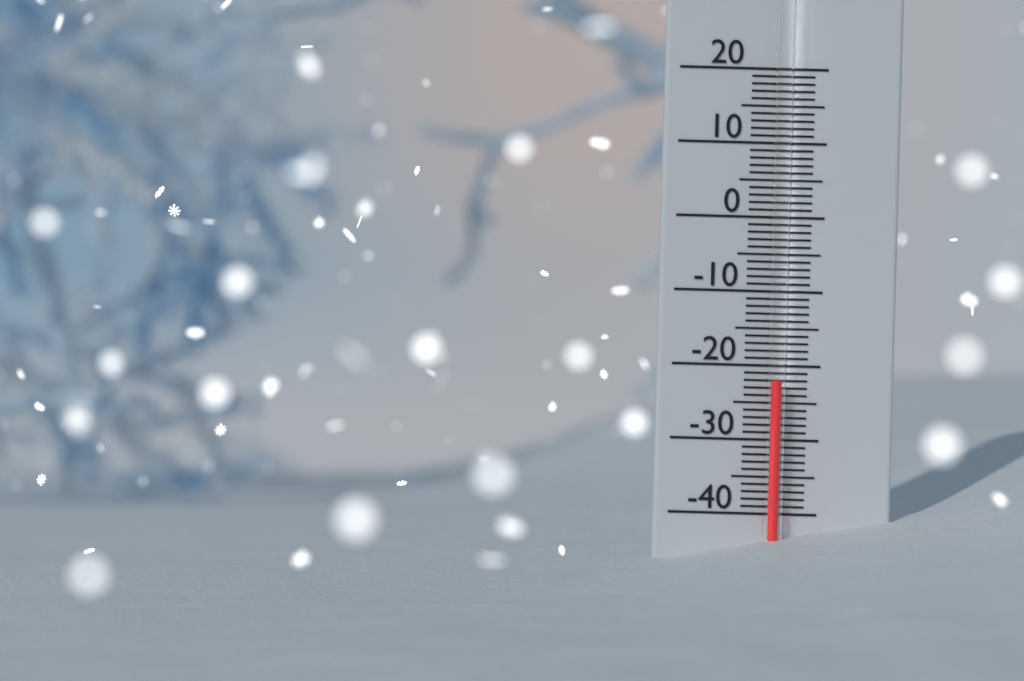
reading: -22 (no unit)
